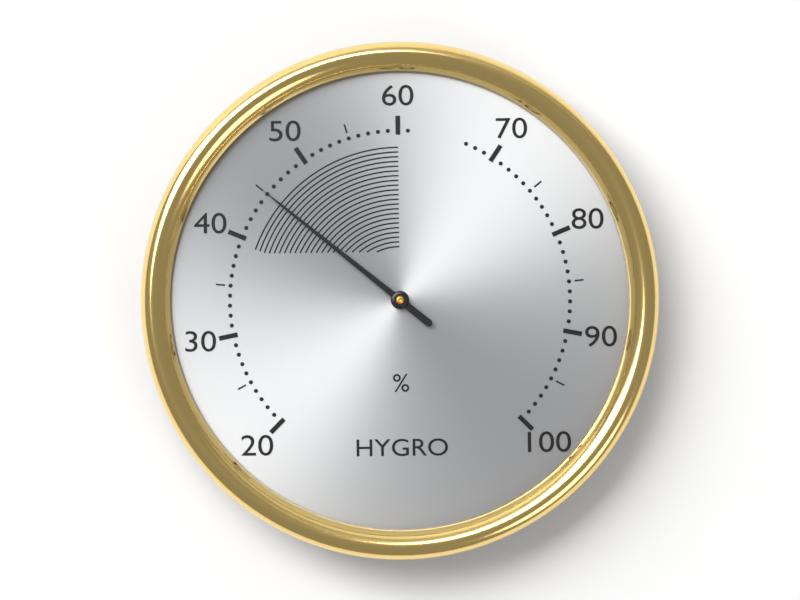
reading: 45 %
